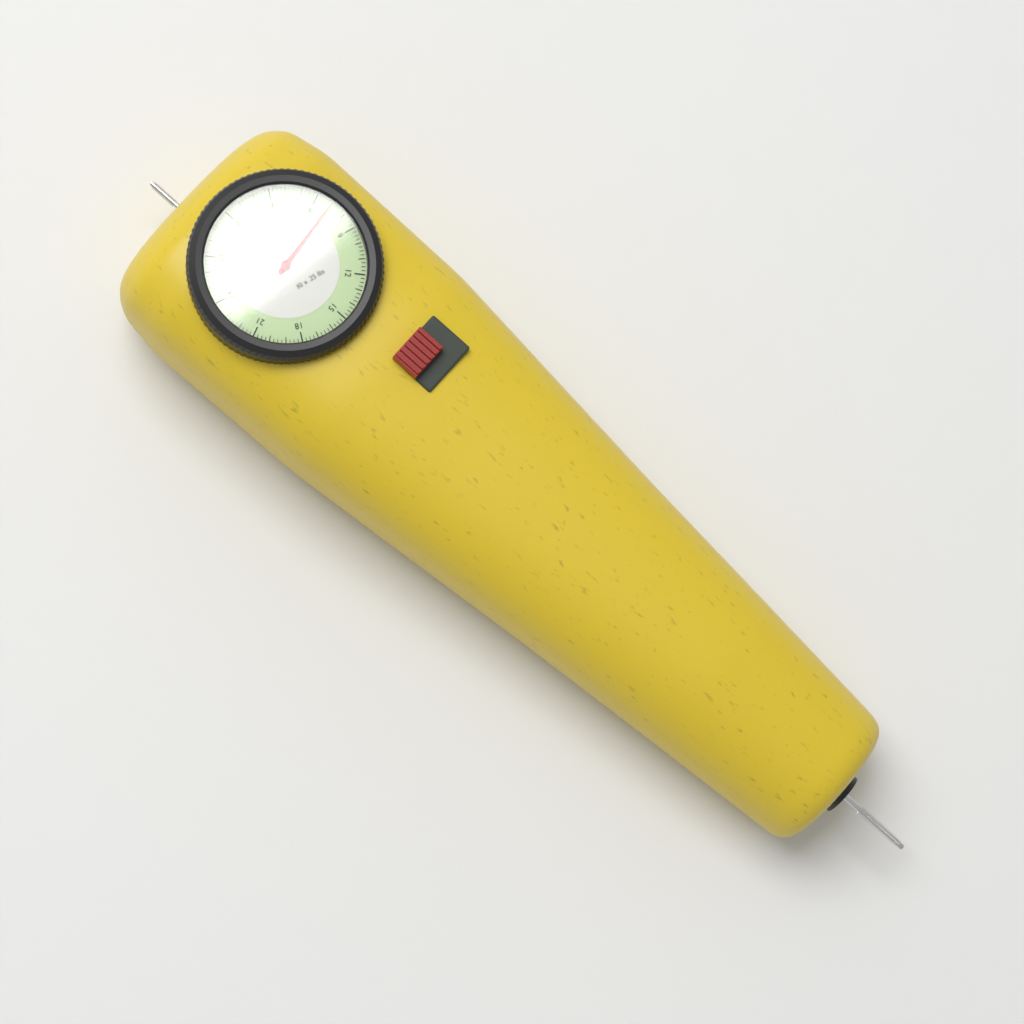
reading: 7.00 lbs
